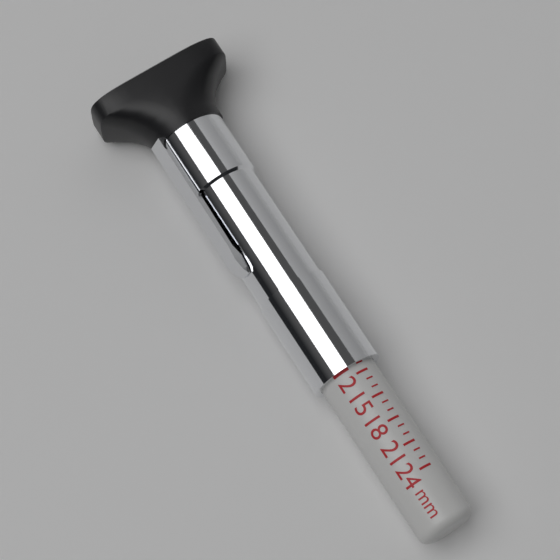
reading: 11 mm
